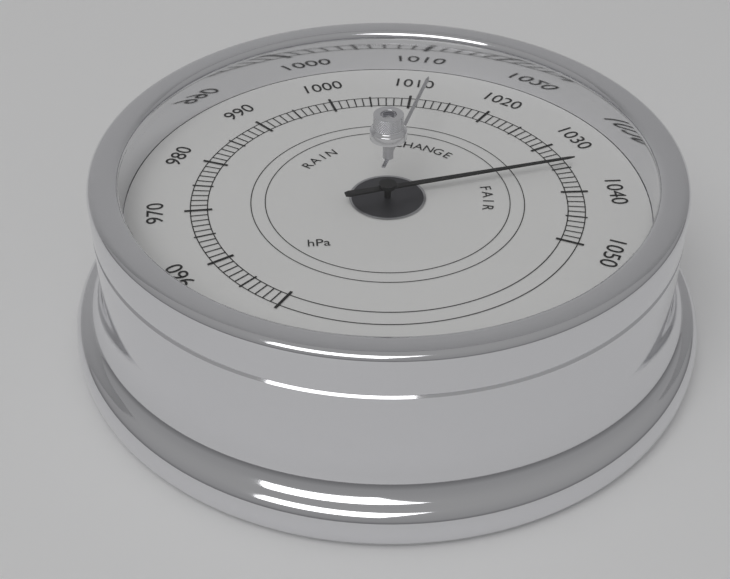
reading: 1035 hPa
